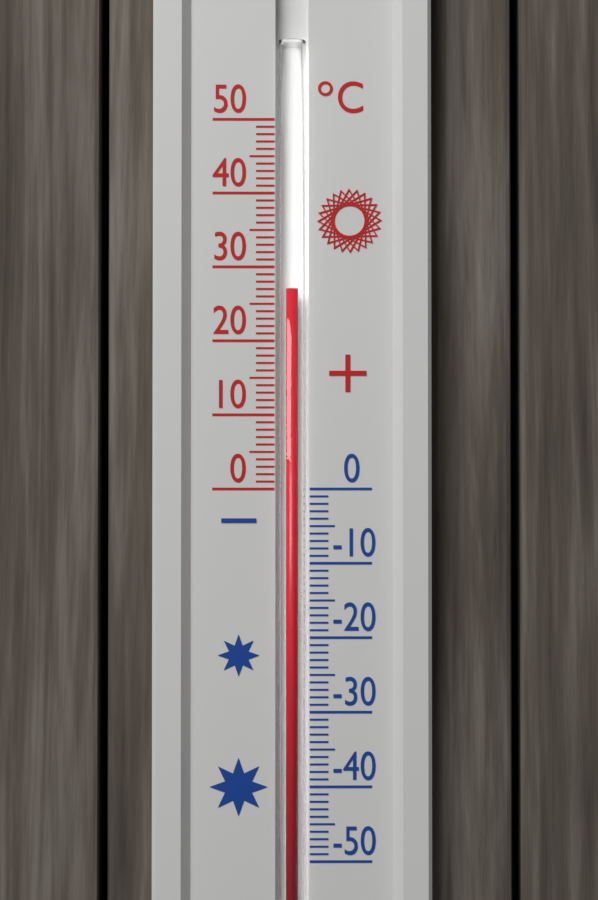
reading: 27 °C
